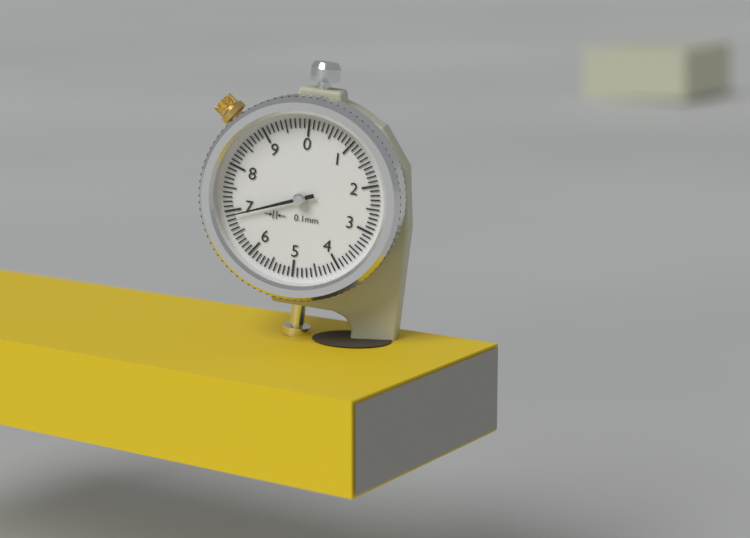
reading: 6.9 mm
